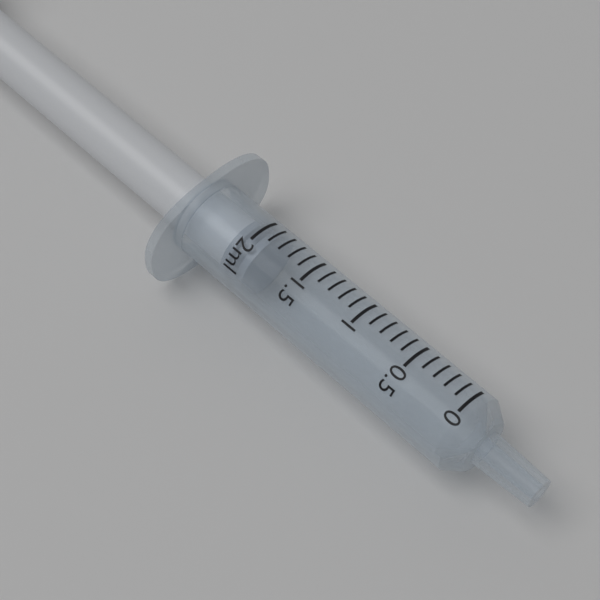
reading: 1.9 ml
